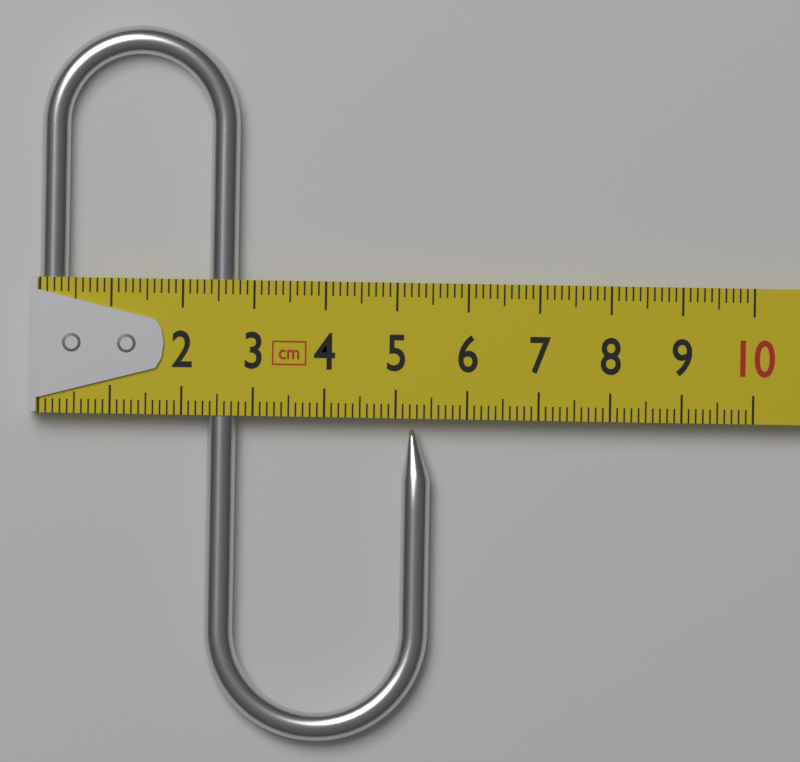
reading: 5.5 cm
